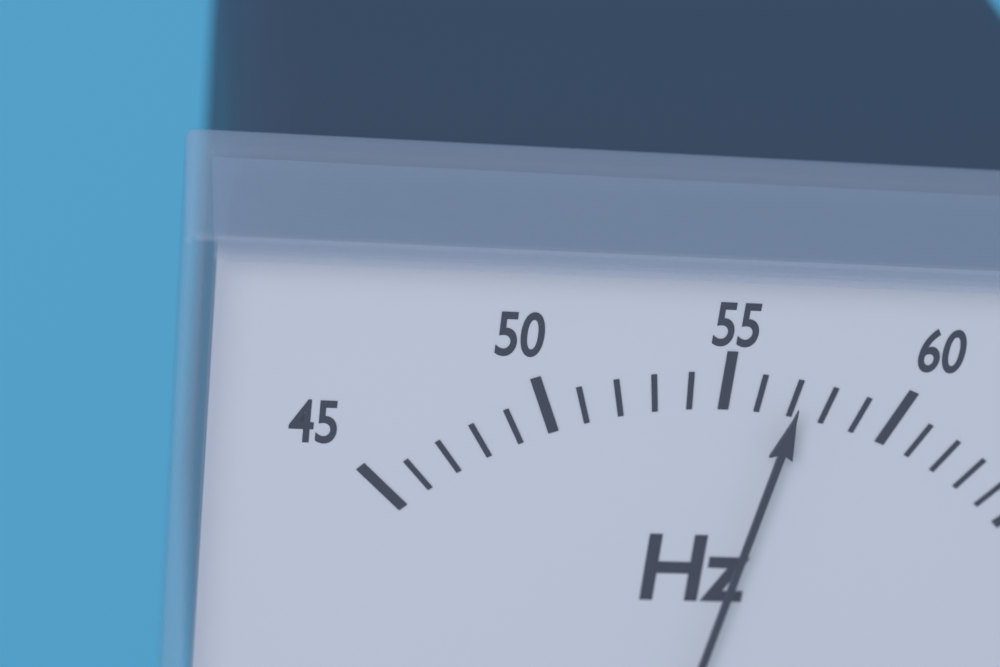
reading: 57 Hz
